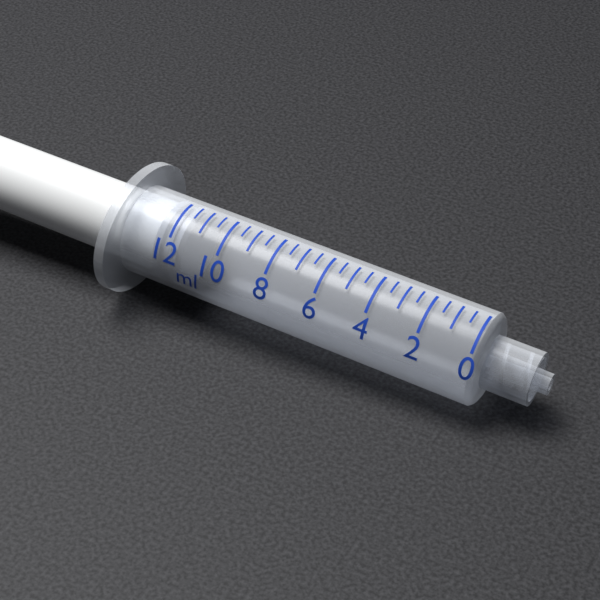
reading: 11.5 ml
